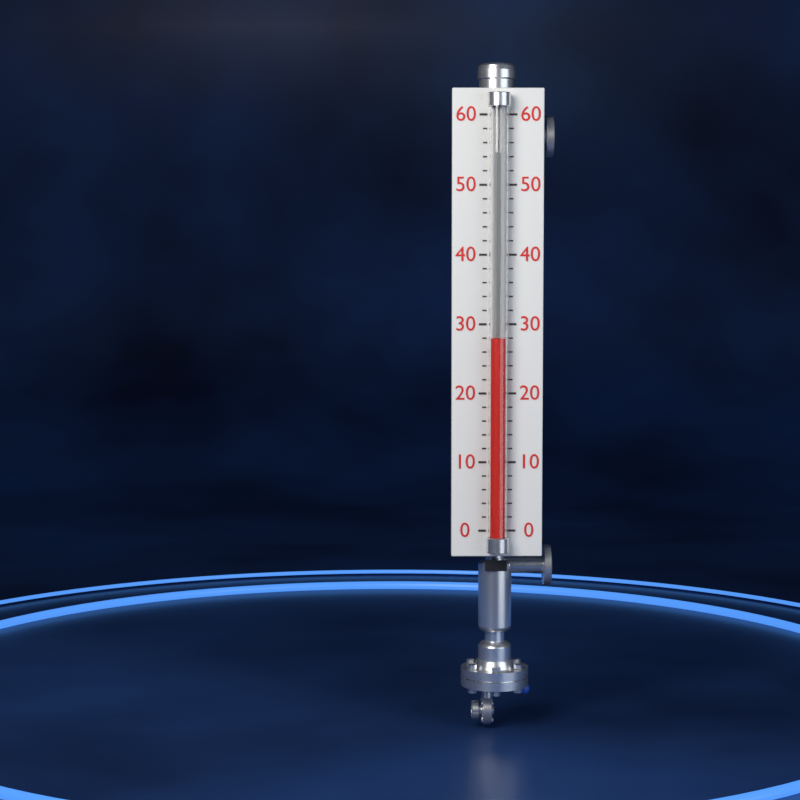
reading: 28 (no unit)
